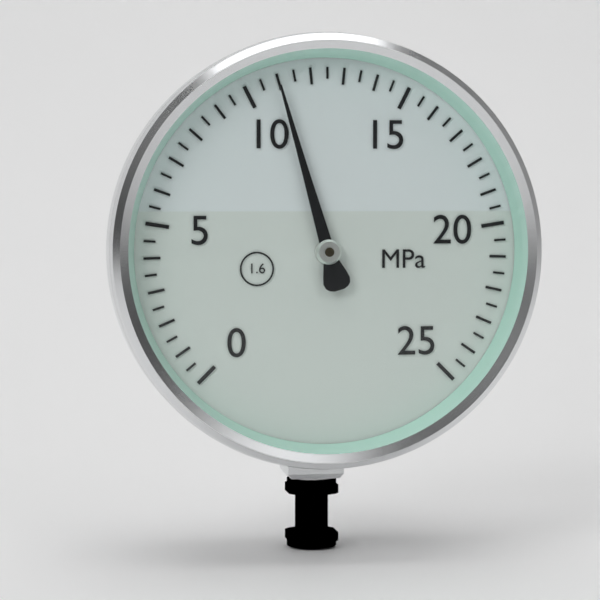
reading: 11.0 MPa
